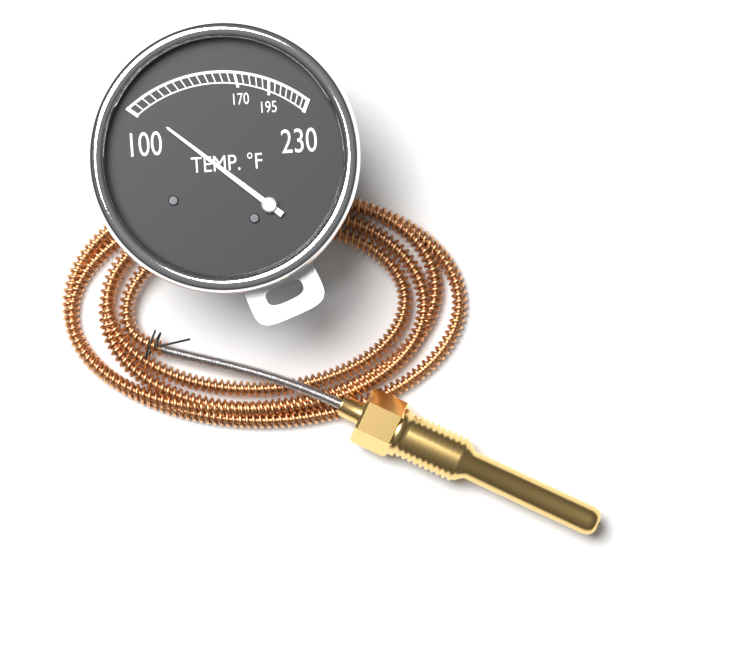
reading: 105 °F
